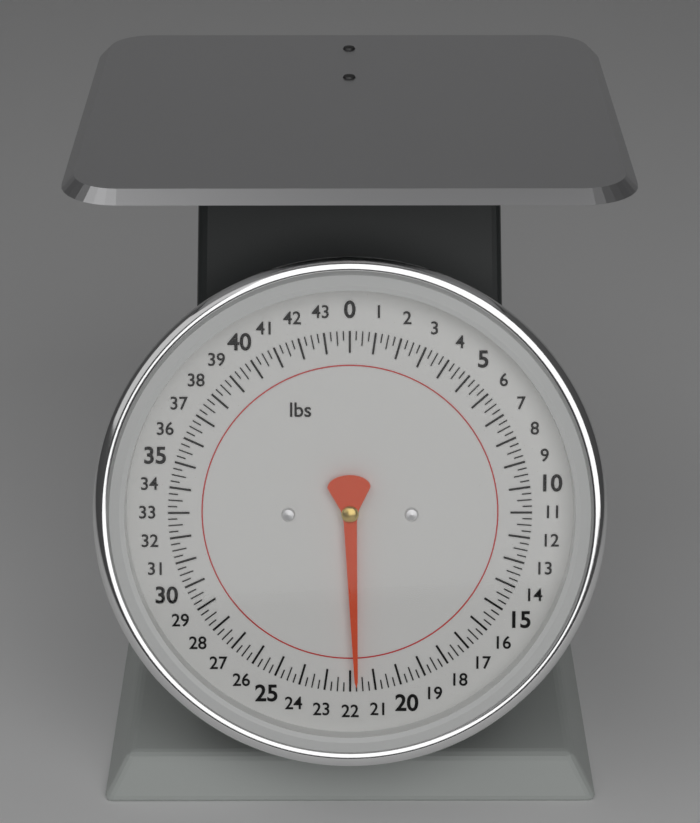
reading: 21.75 lbs
